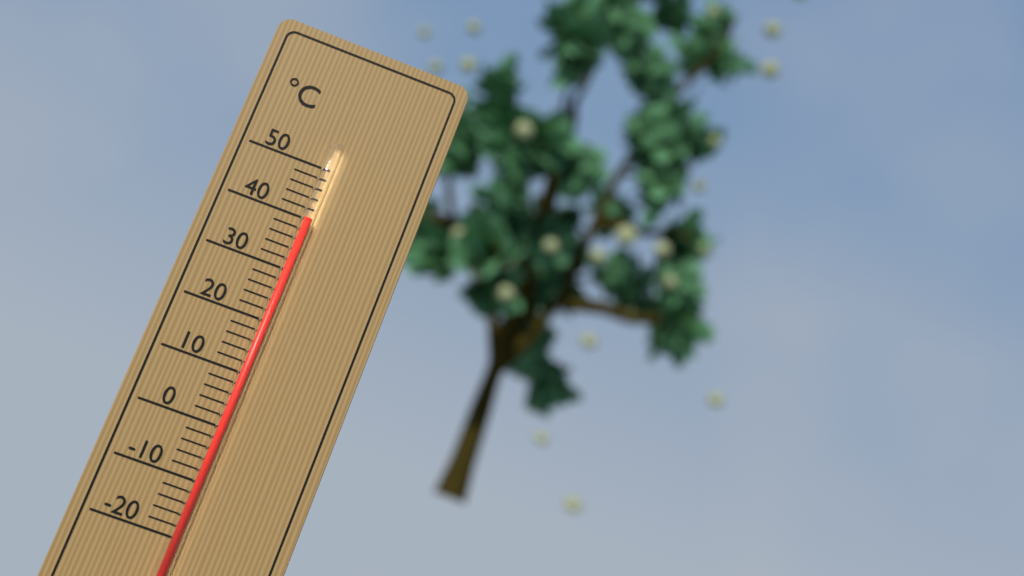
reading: 40 °C
